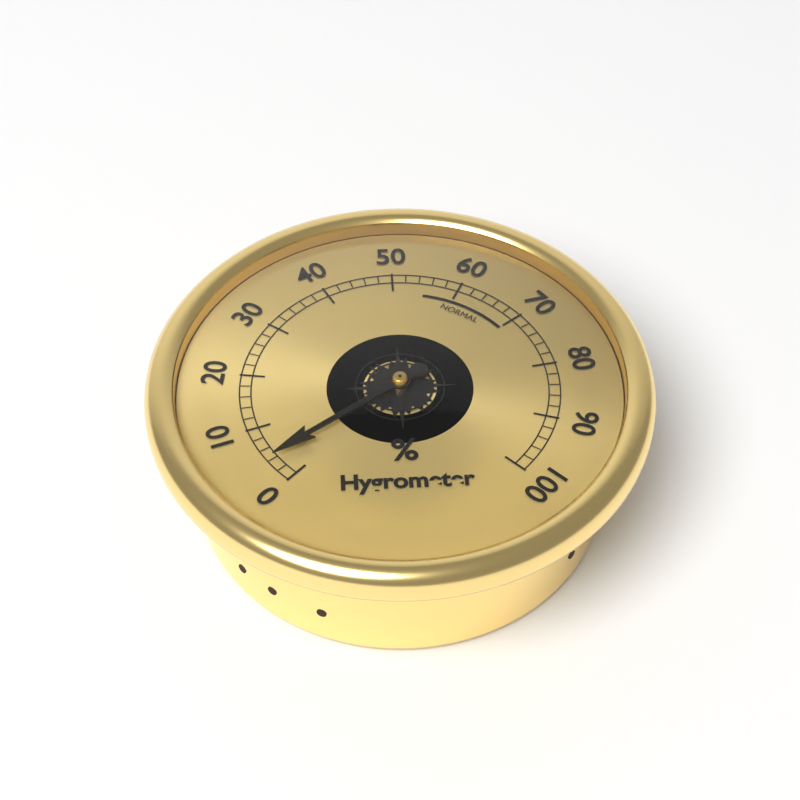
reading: 4 %
